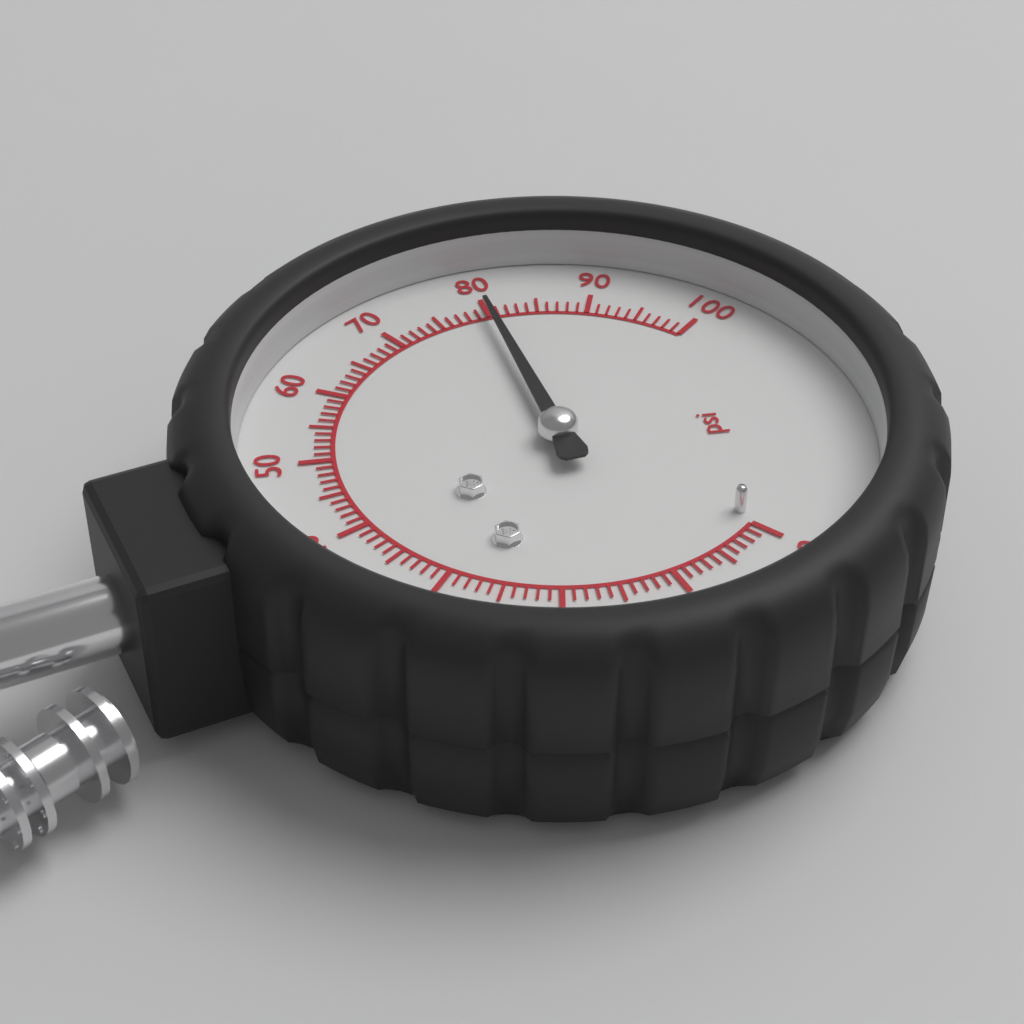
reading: 80 psi
